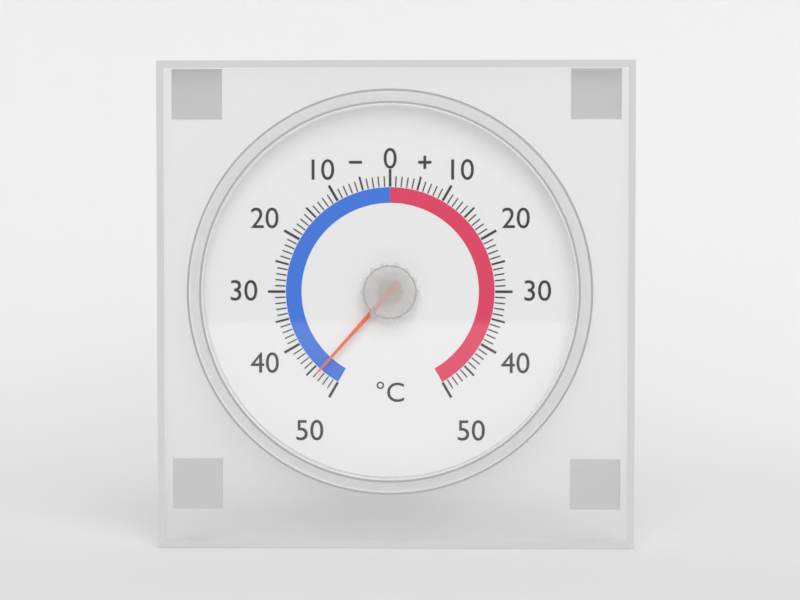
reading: -46 °C
